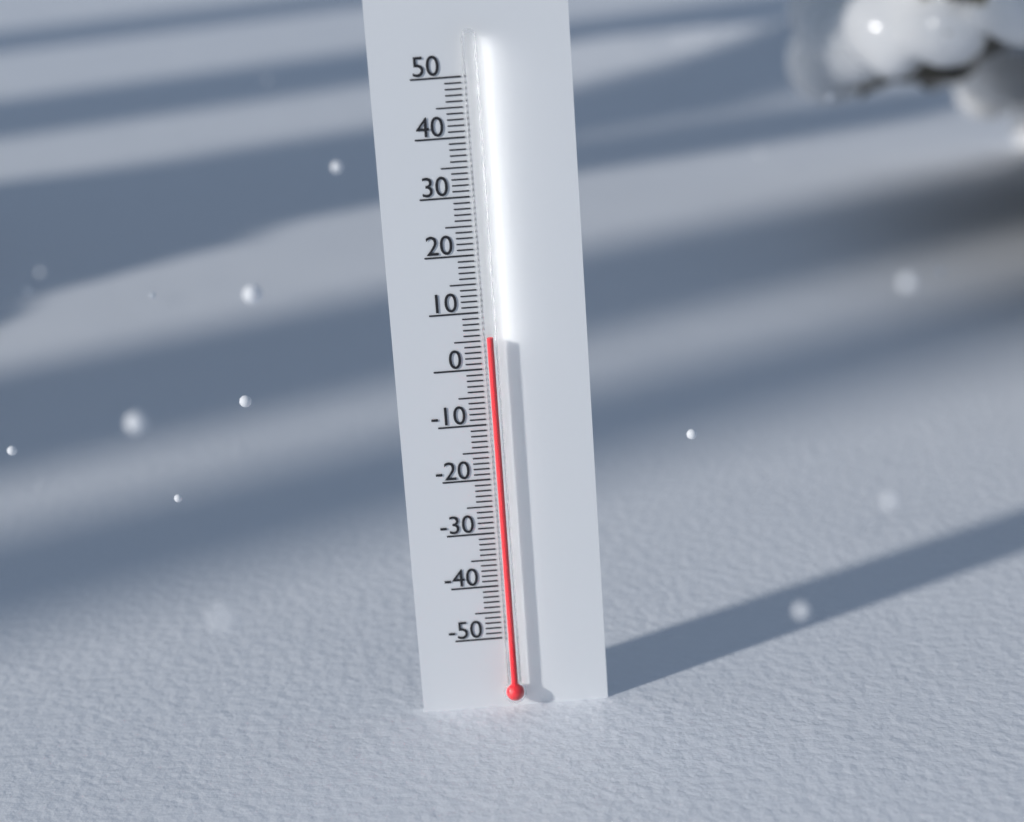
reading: 6 (no unit)
